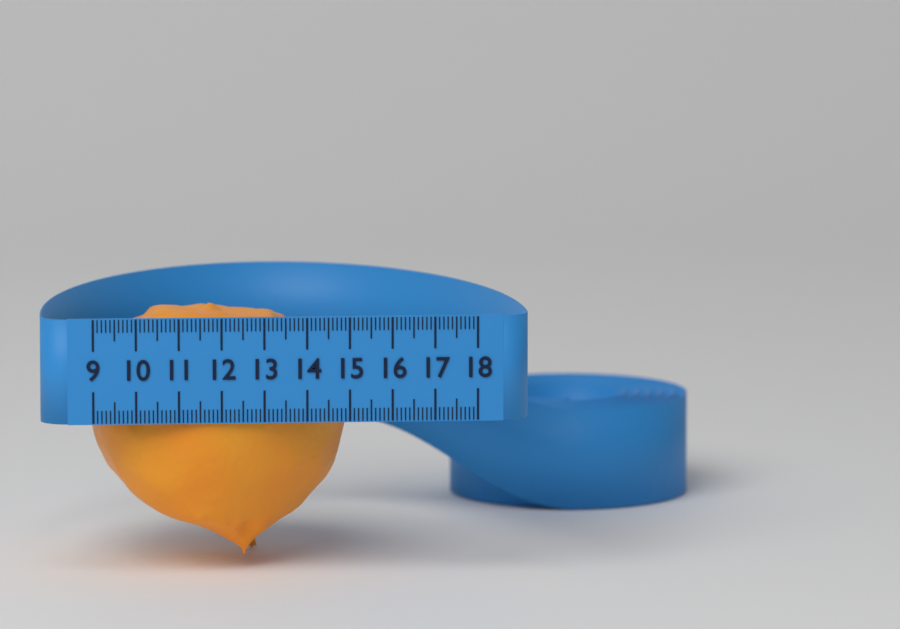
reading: 15.1 (no unit)
